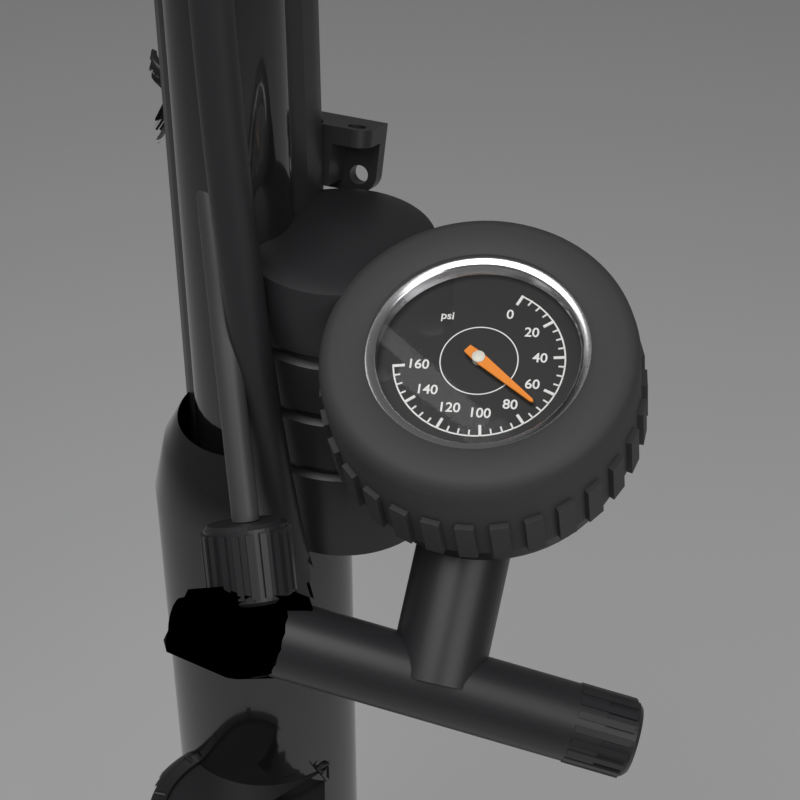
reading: 70 psi
